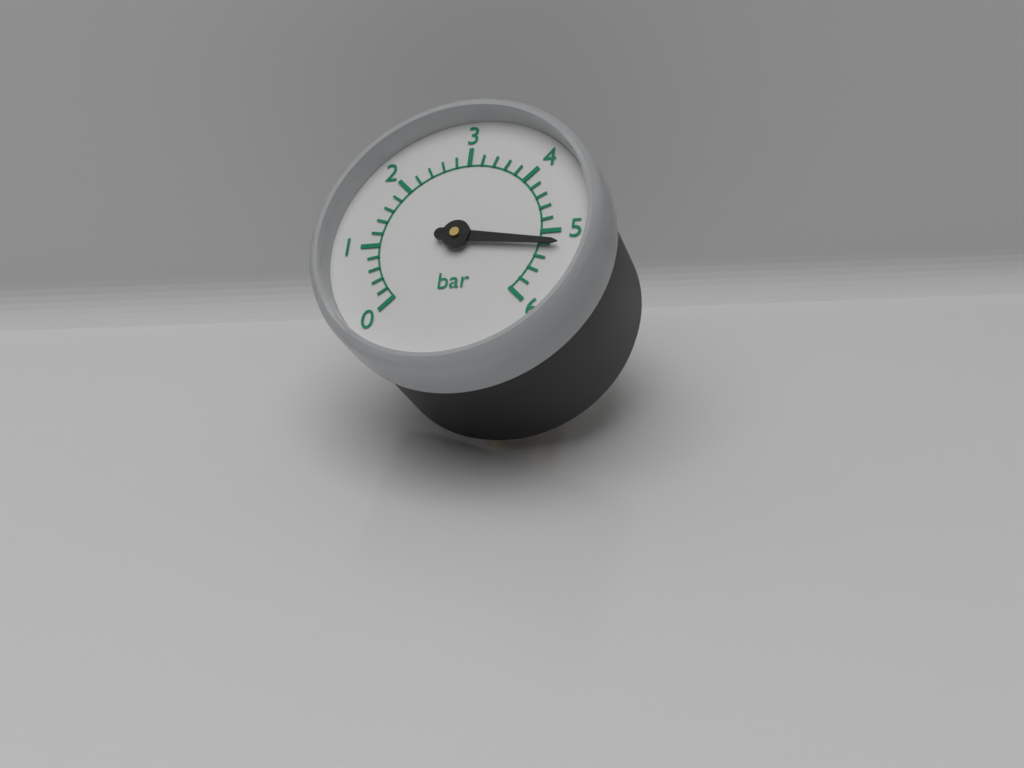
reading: 5.2 bar
